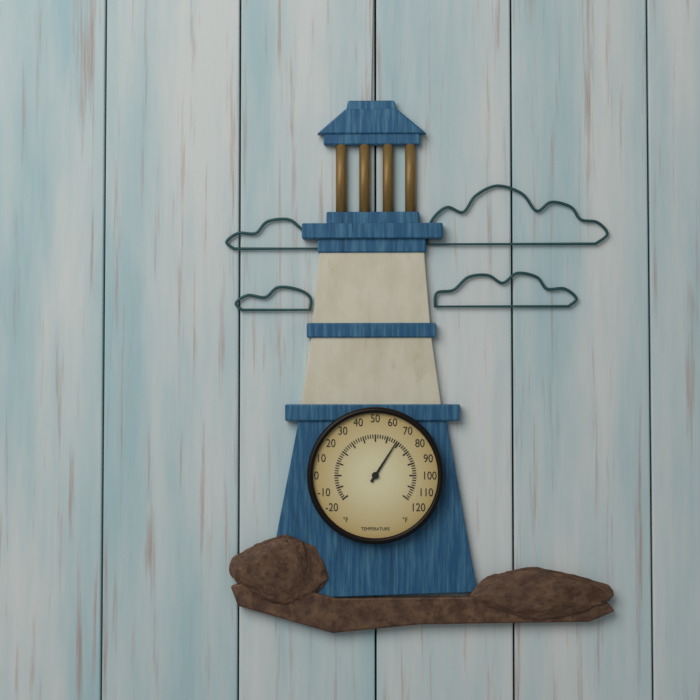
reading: 68 °F
